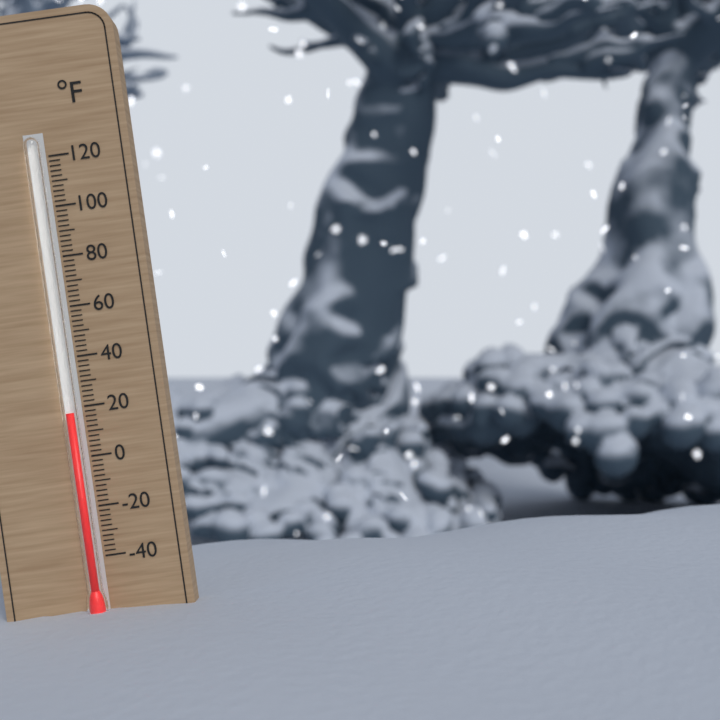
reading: 18 °F
